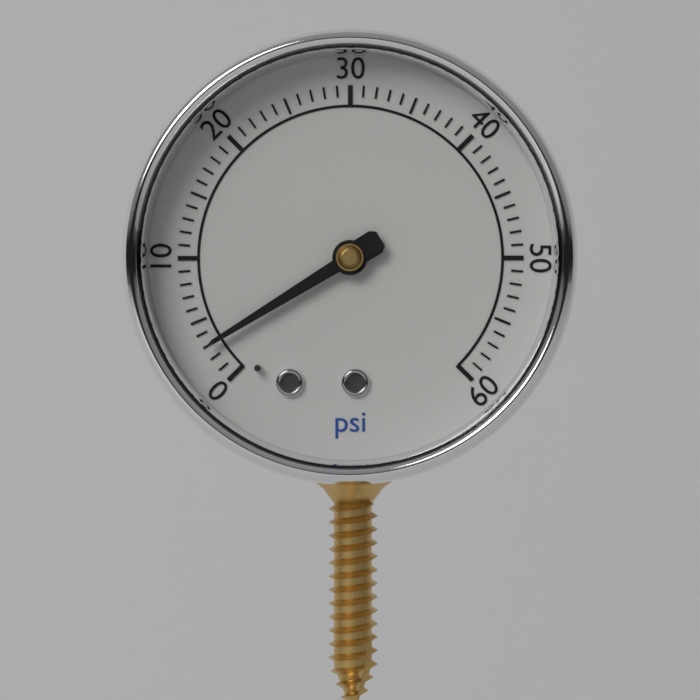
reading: 3 psi
